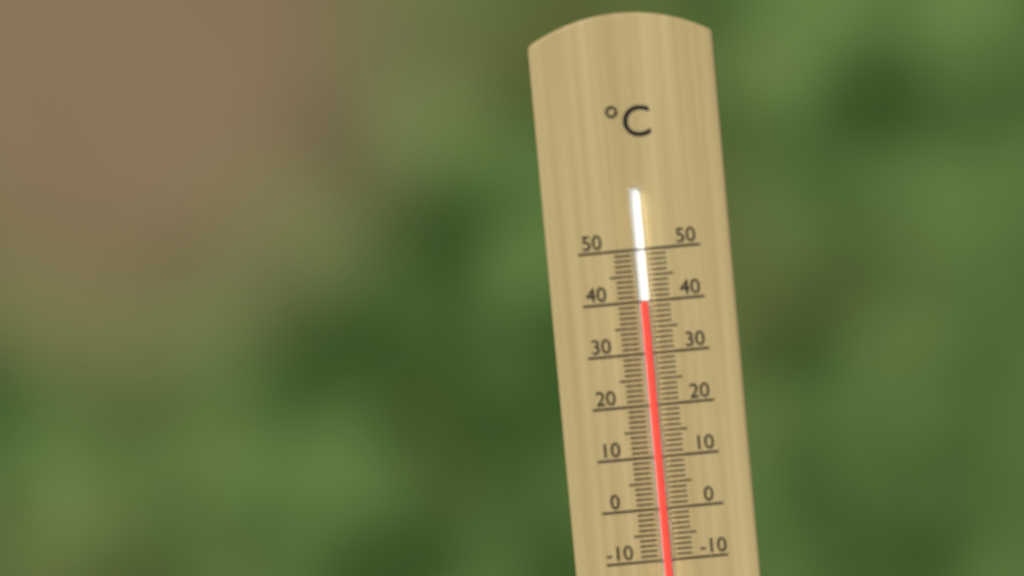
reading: 40 °C
